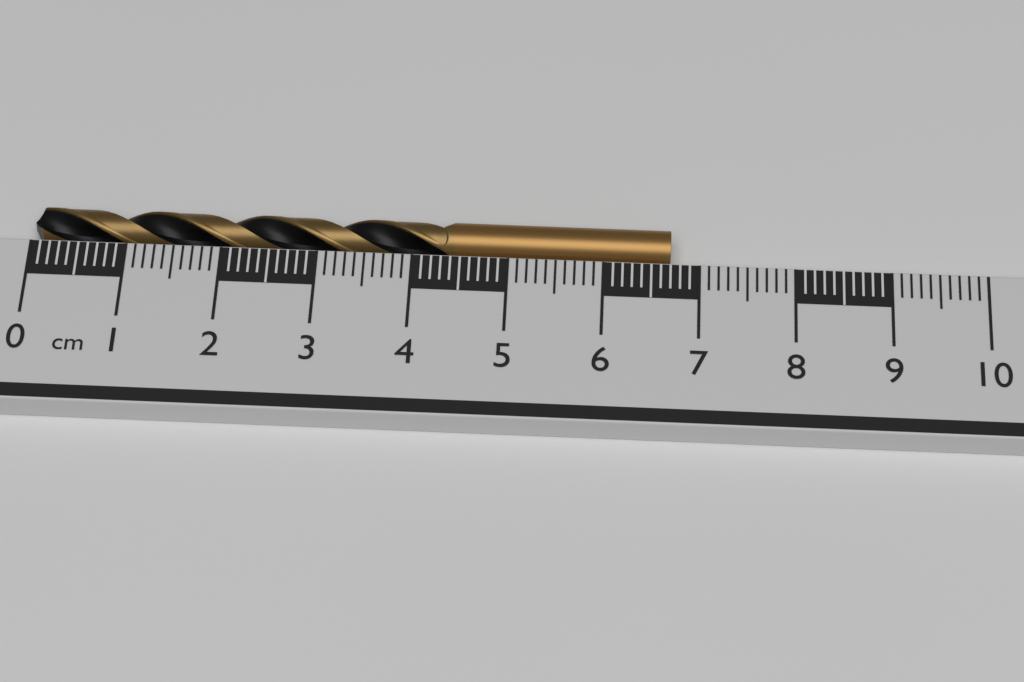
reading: 6.7 cm
